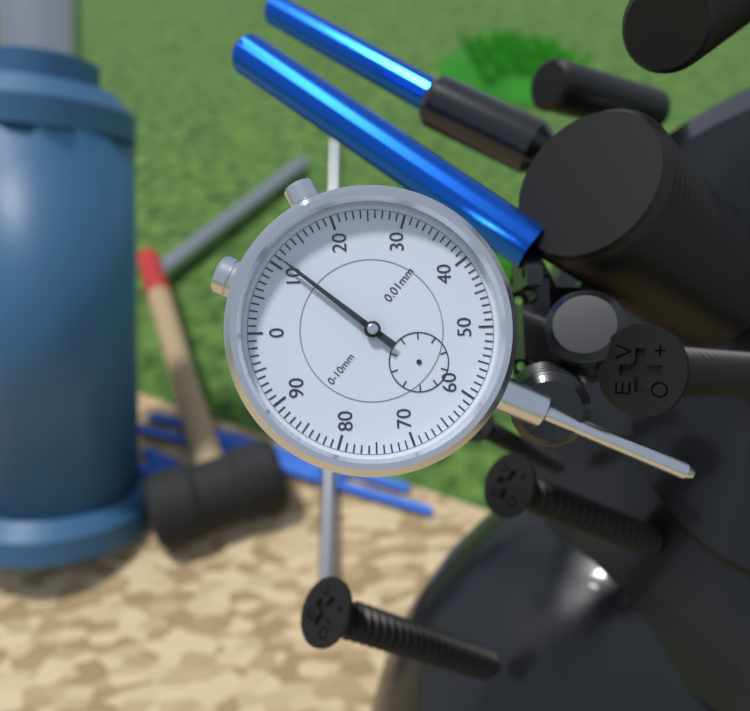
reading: 0.11 mm
